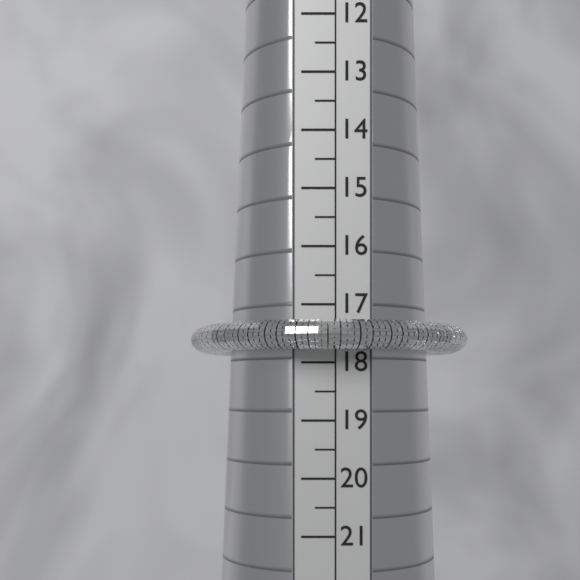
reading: 17.8 (no unit)
